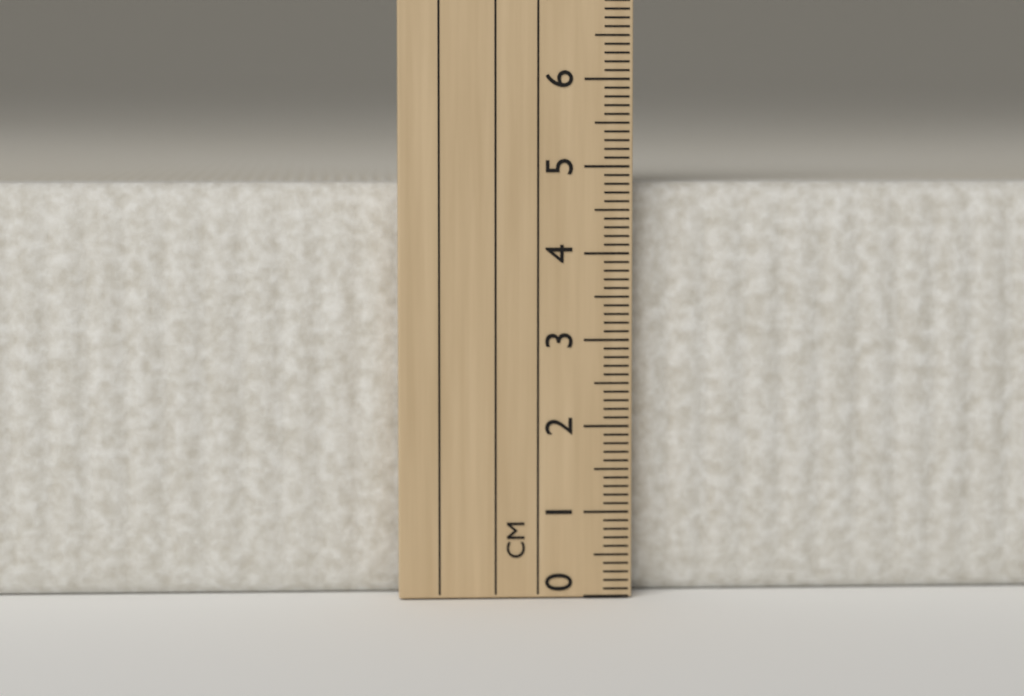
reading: 4.8 cm
